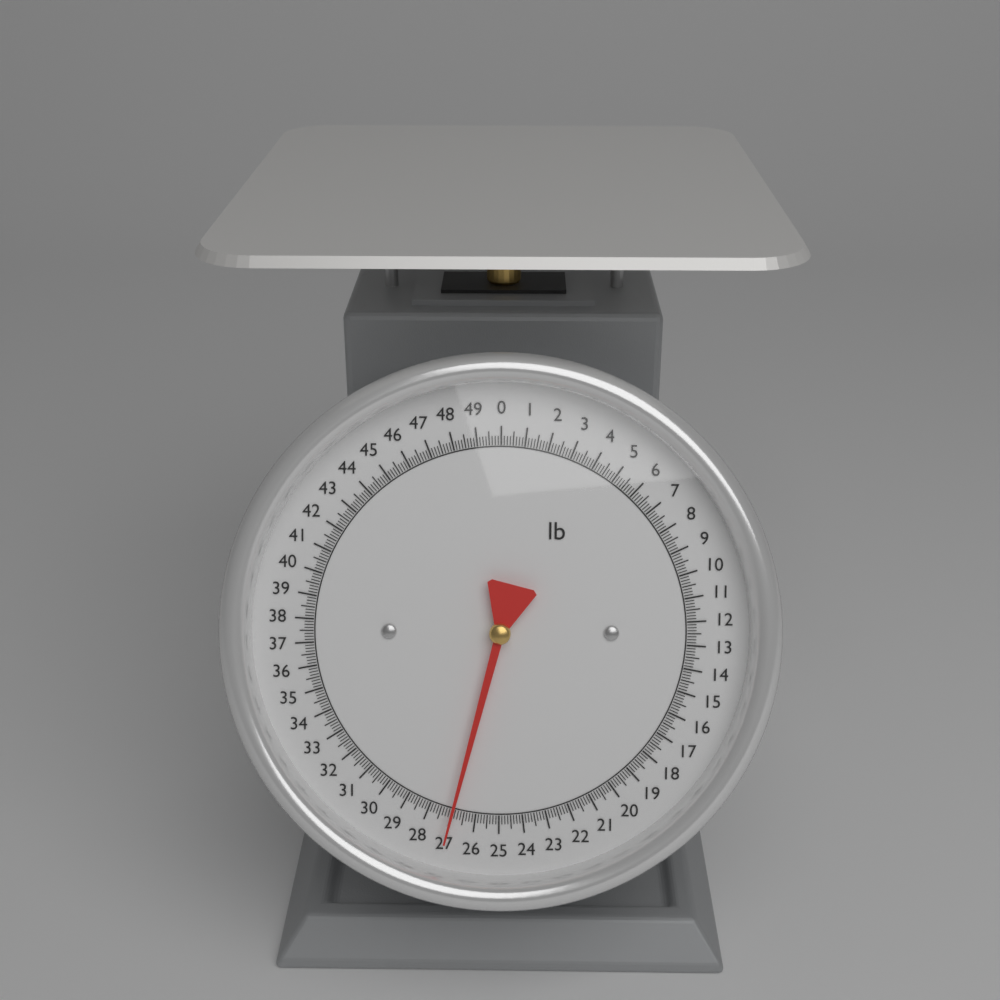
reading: 27.000 lb
